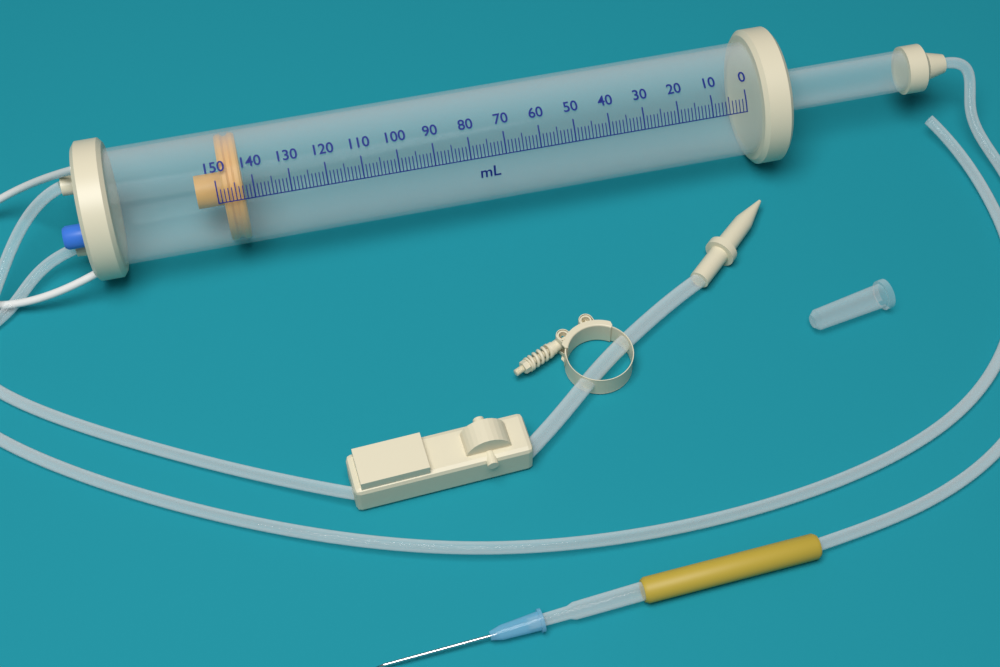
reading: 143 ml
